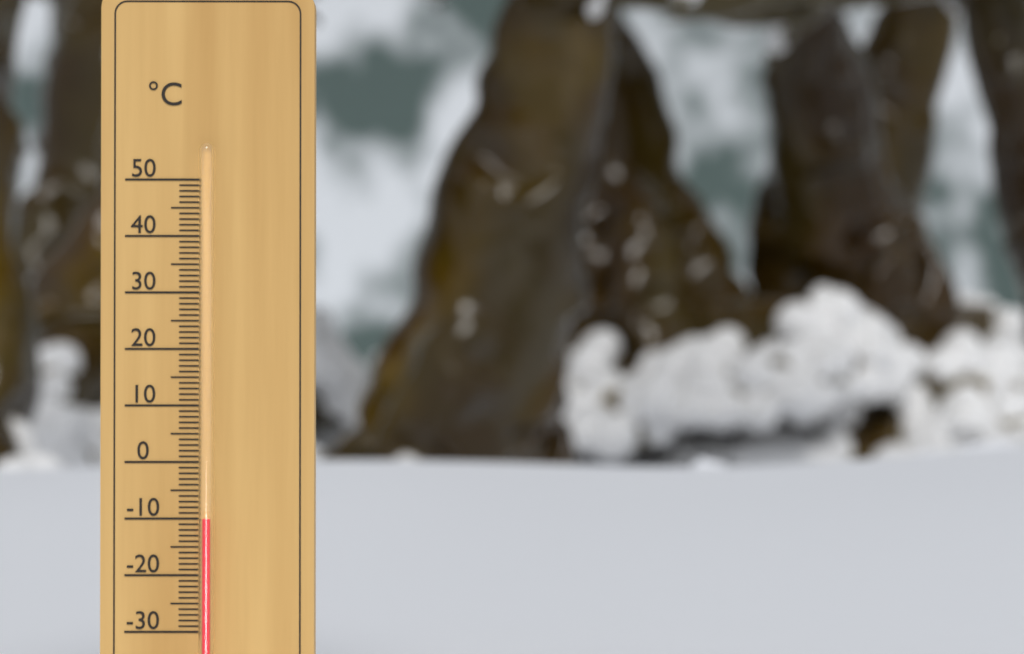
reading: -10 °C
